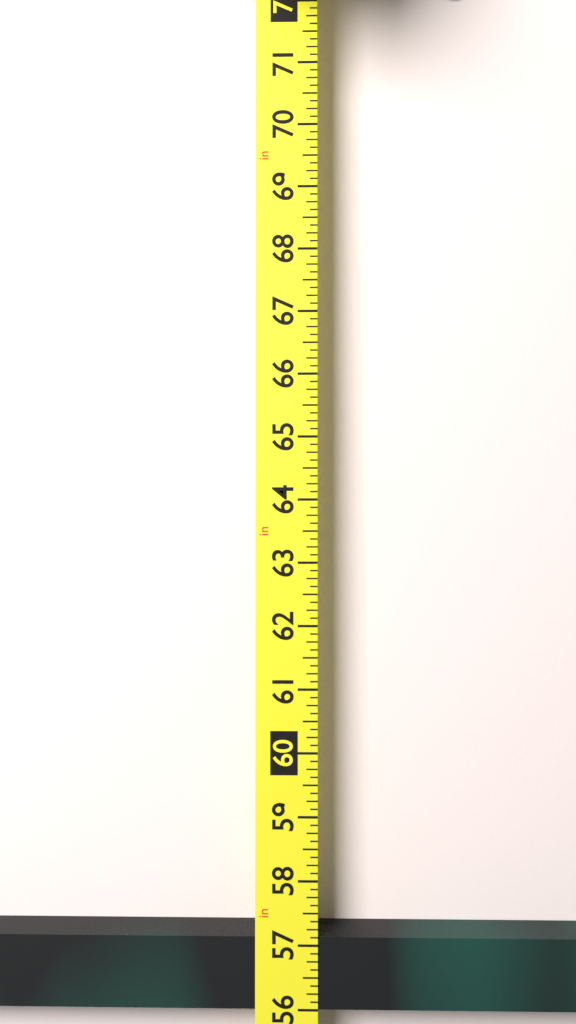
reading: 57.125 in
